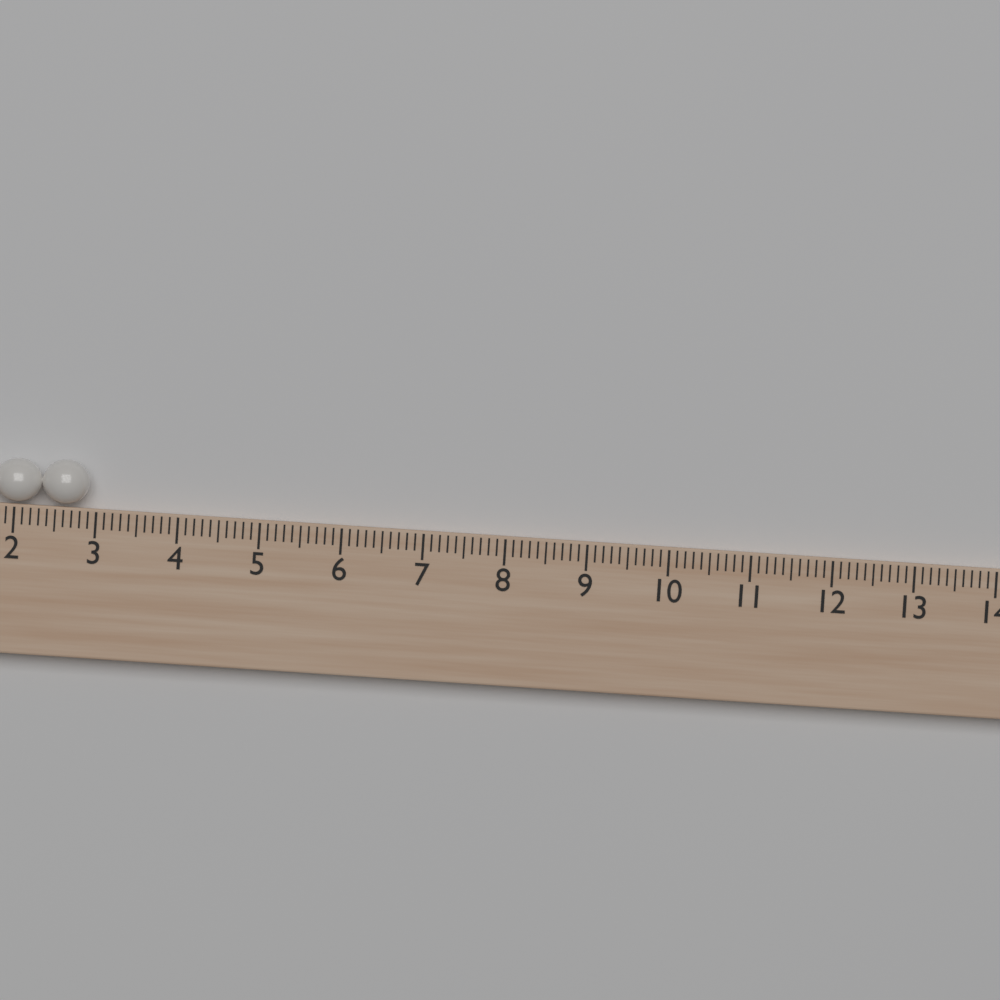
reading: 2.9 (no unit)
